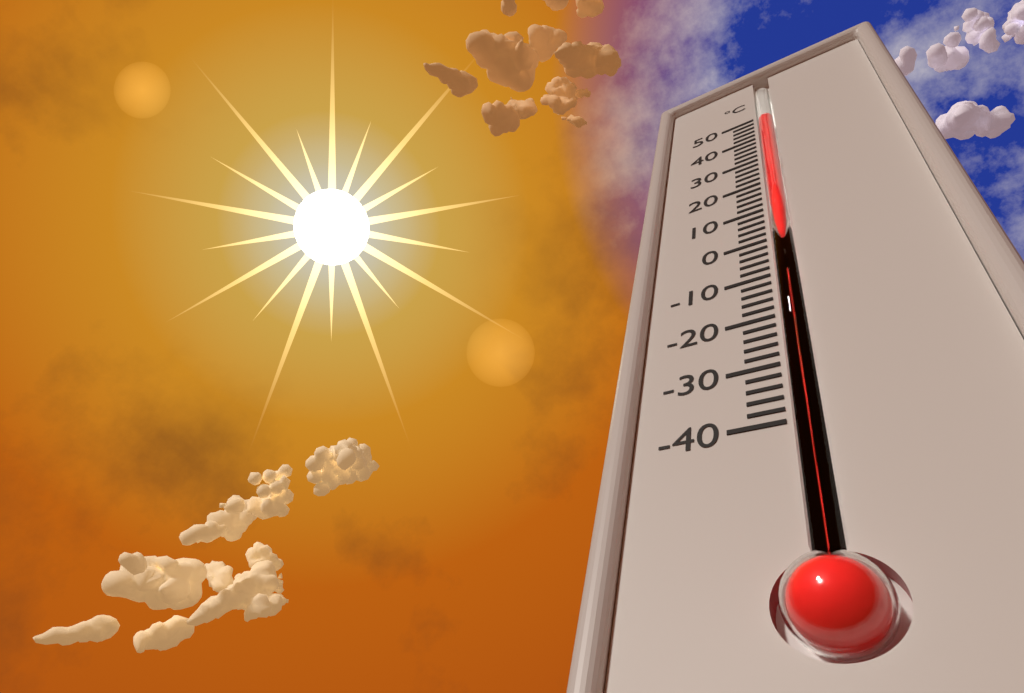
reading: 48 °C
